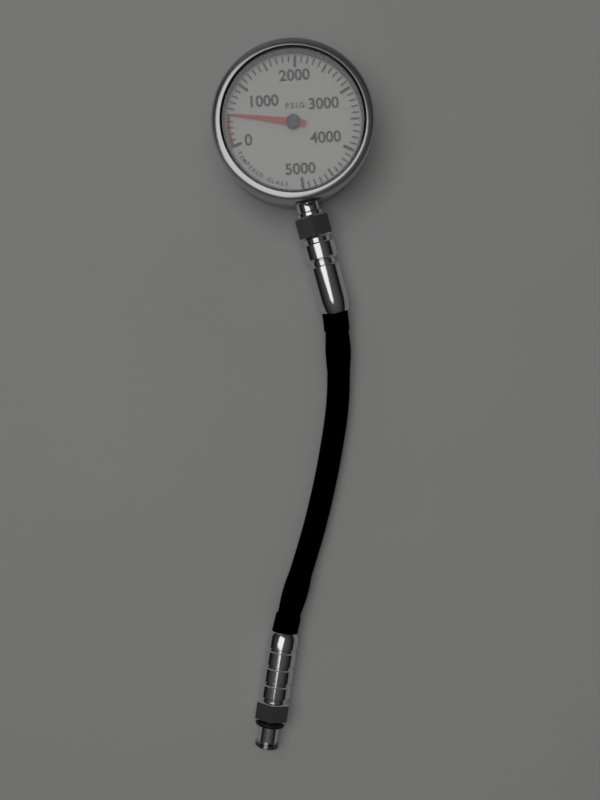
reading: 500 psig
